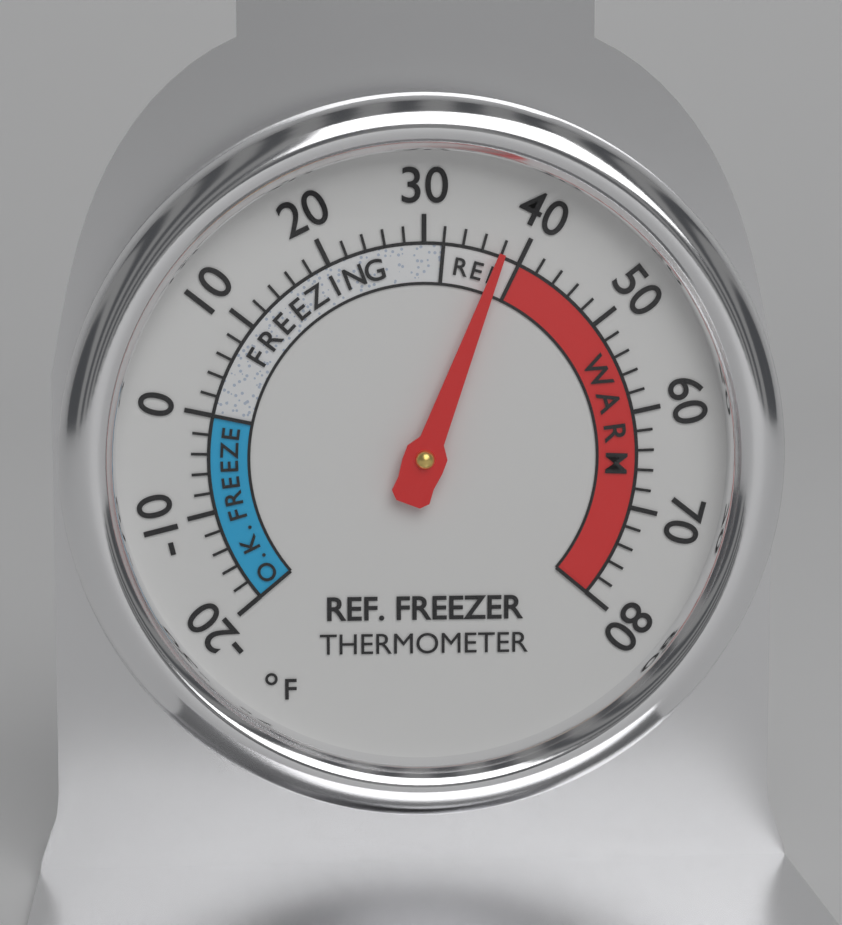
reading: 38 °F
